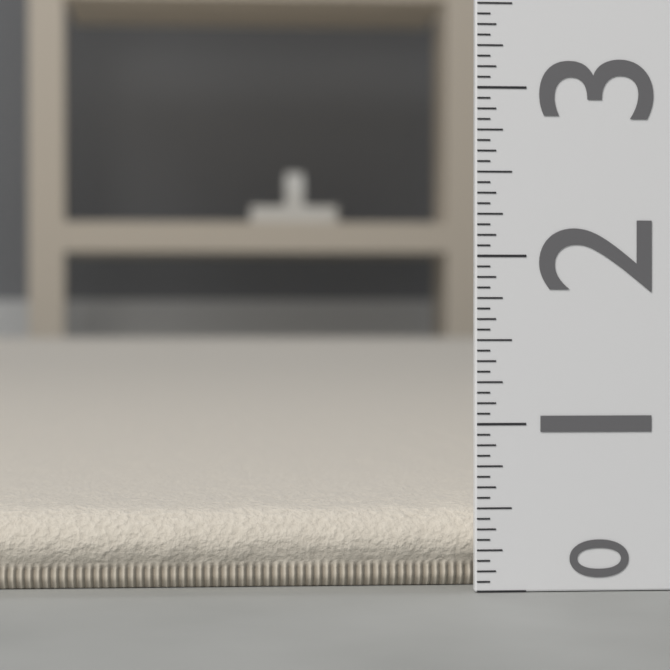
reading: 0.5000 (no unit)
